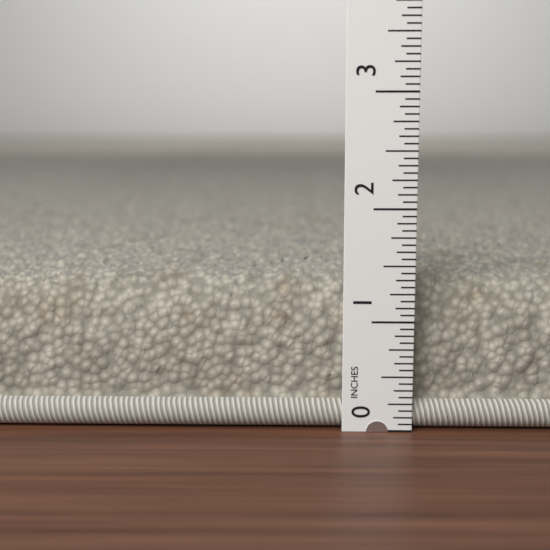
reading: 1.3750 in
